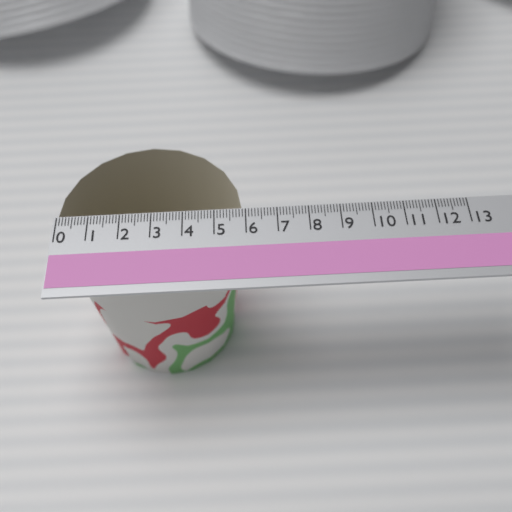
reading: 5.9 (no unit)
